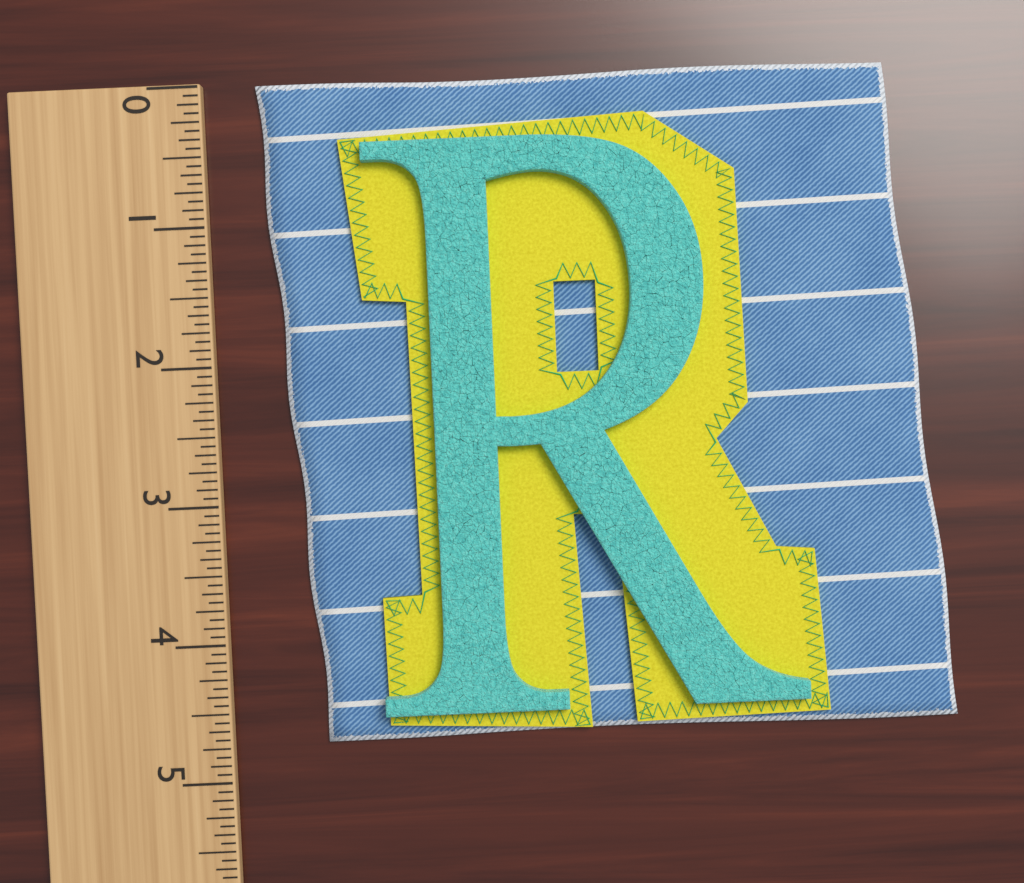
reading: 4.7500 (no unit)
